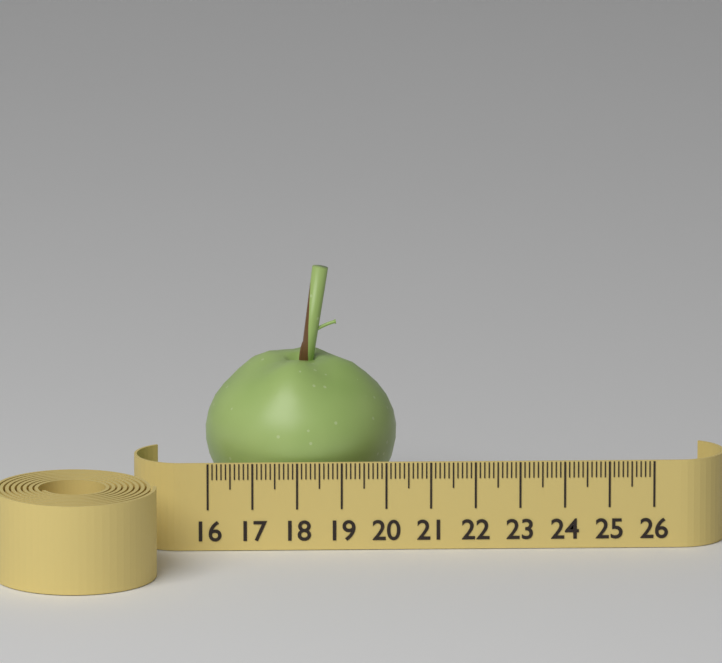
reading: 20.3 (no unit)
